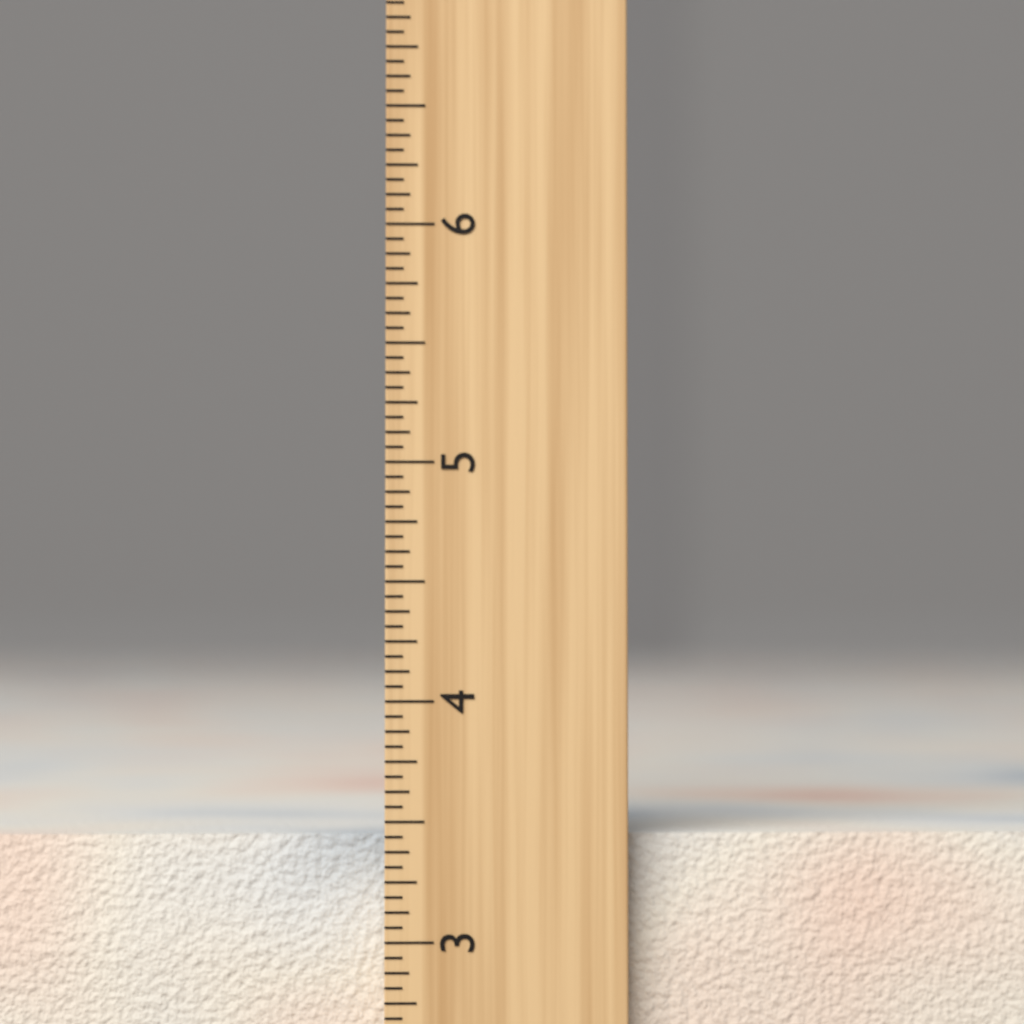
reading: 3.4375 inch
